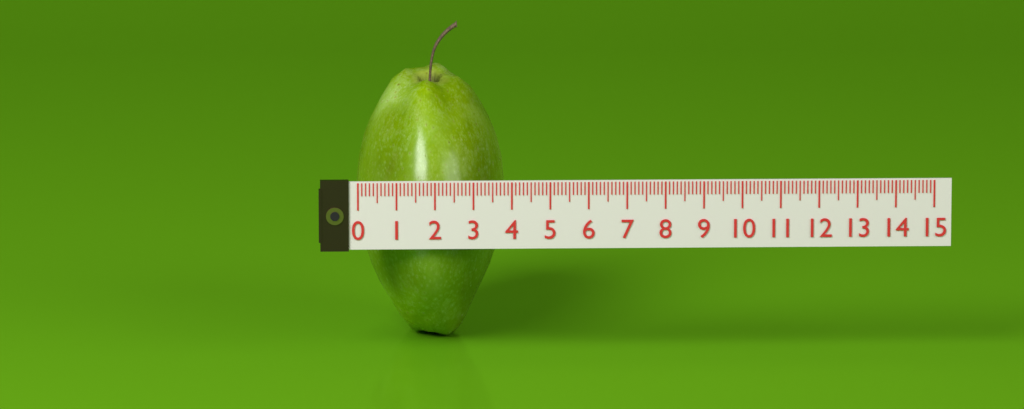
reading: 3.9 (no unit)
